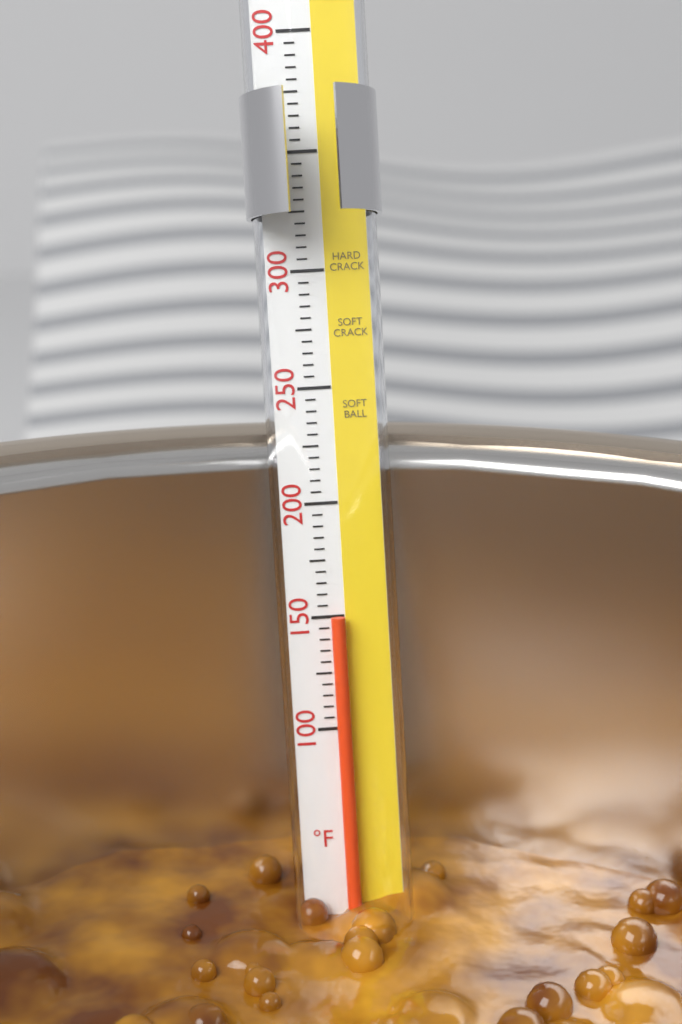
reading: 150 °F
